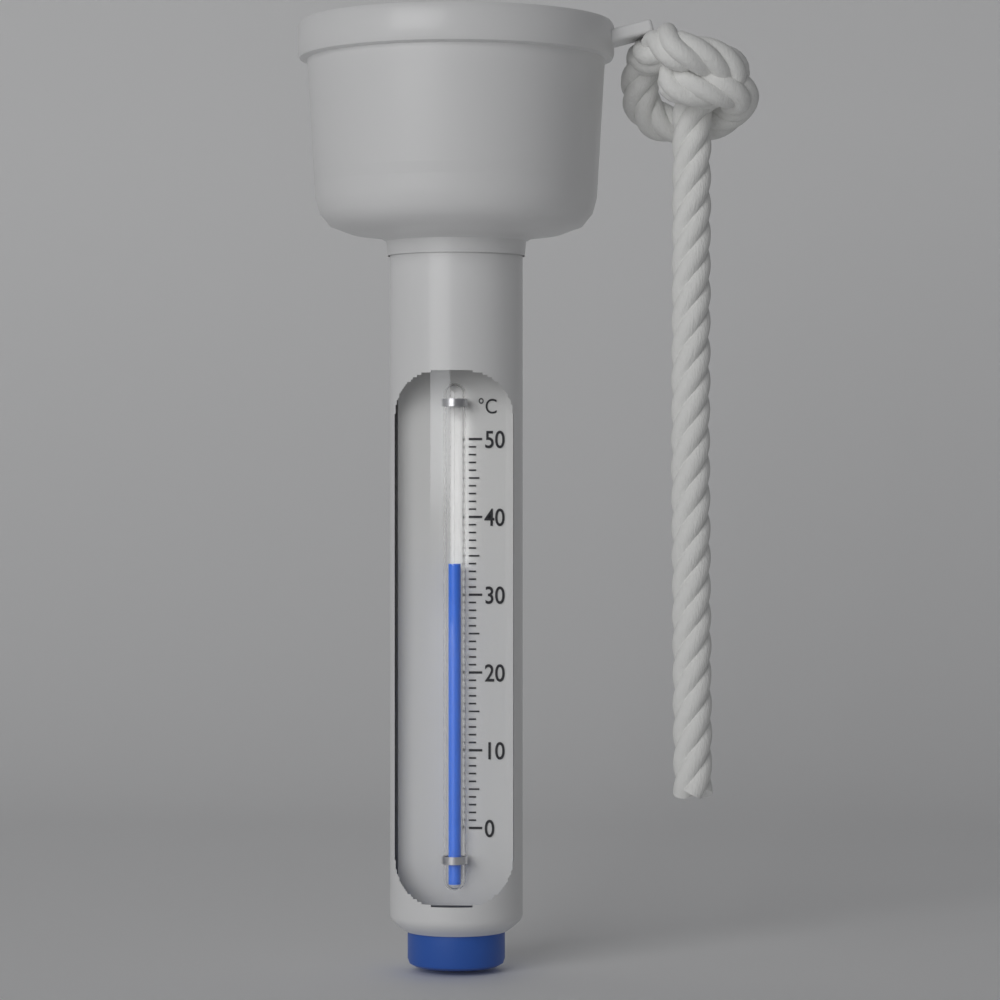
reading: 34 °C
